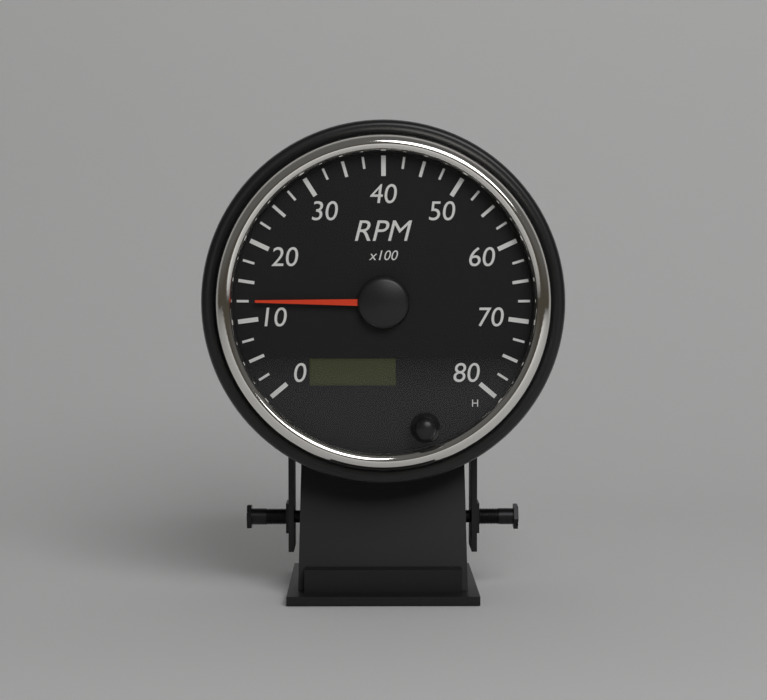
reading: 1250 RPM
